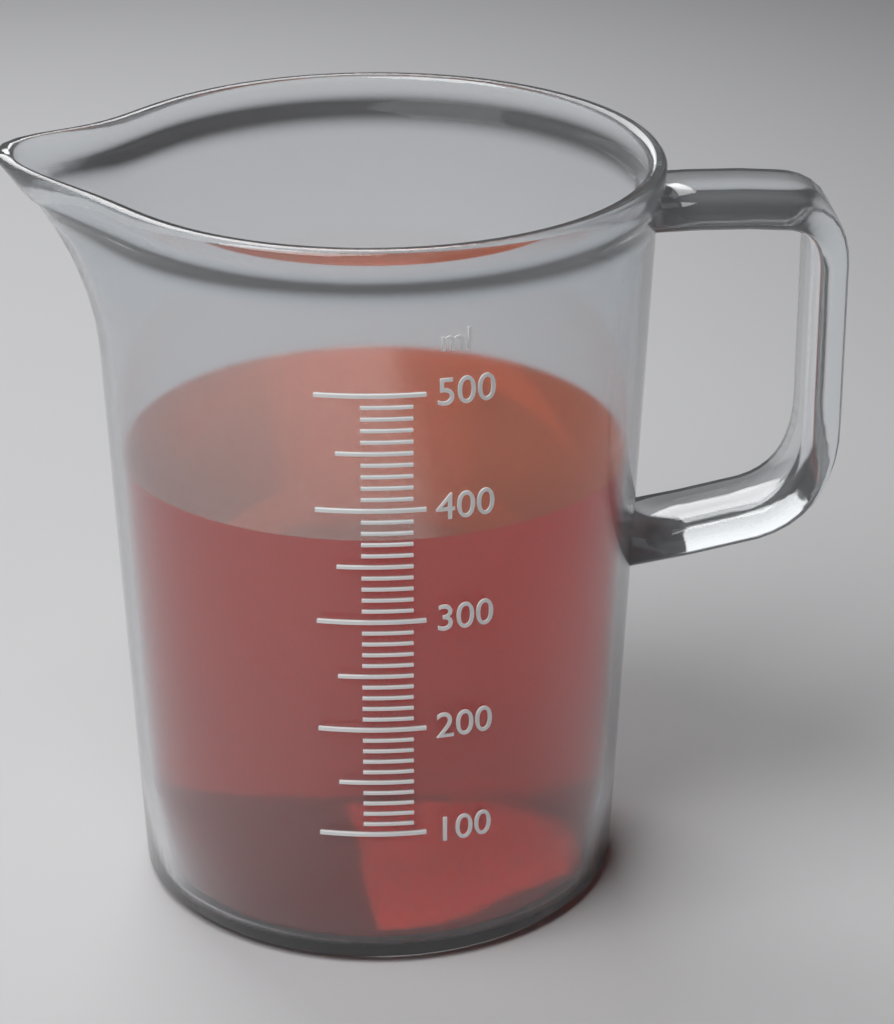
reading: 370 ml
